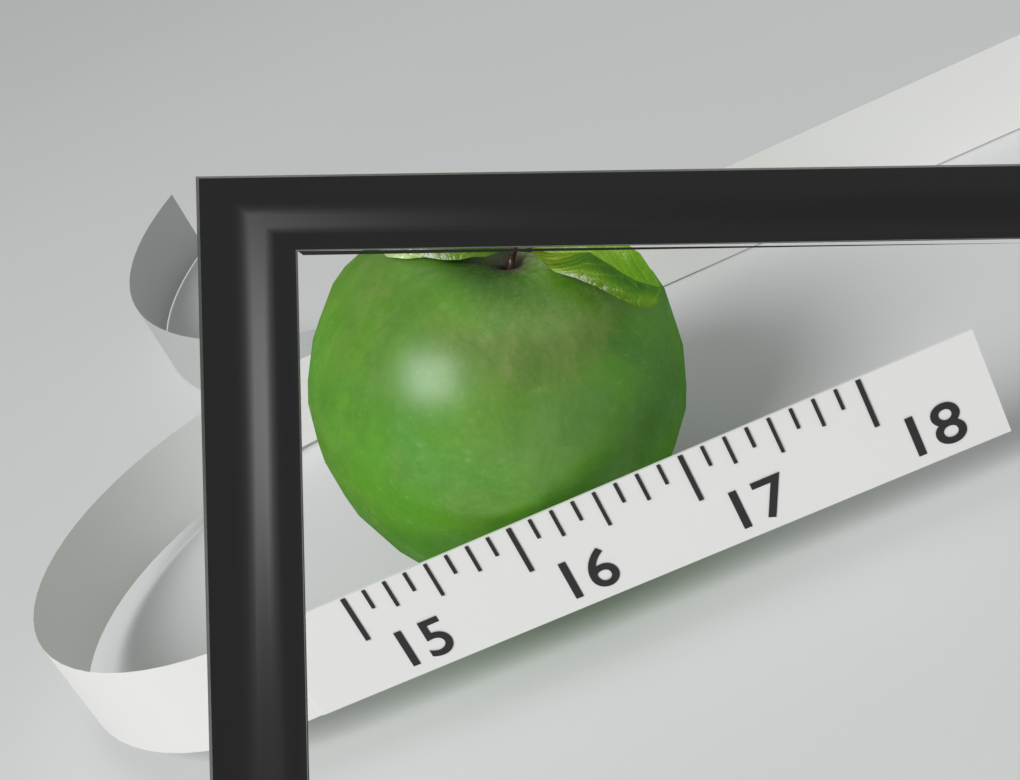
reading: 17.250 (no unit)
